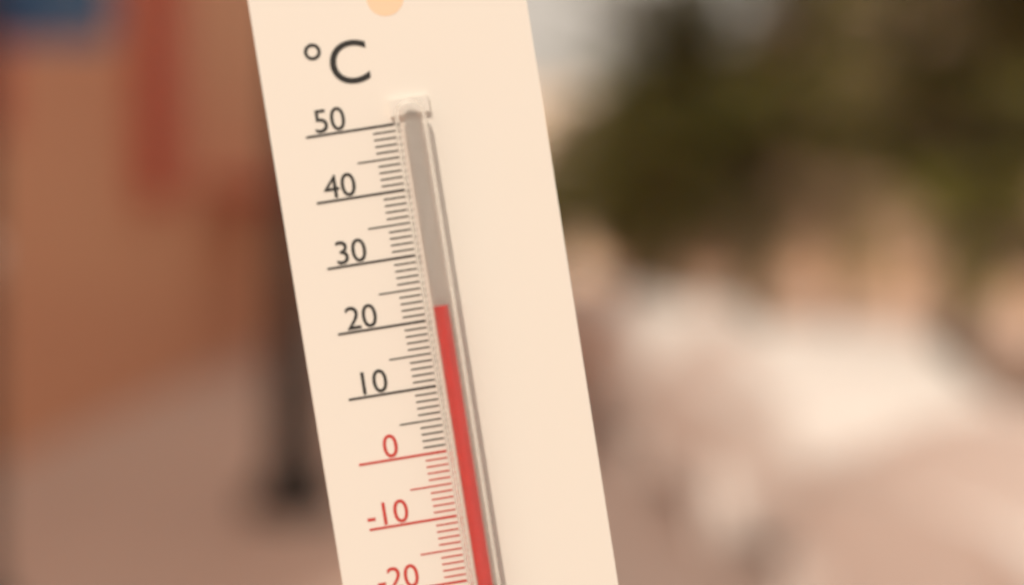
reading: 22 °C
